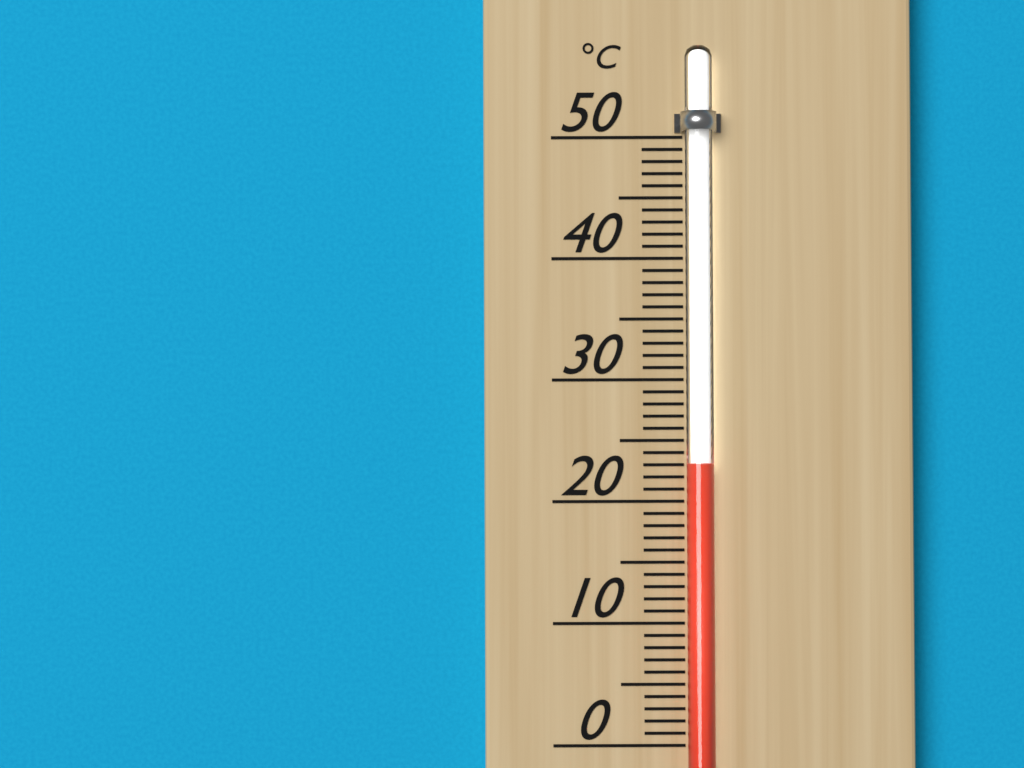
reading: 23 °C
